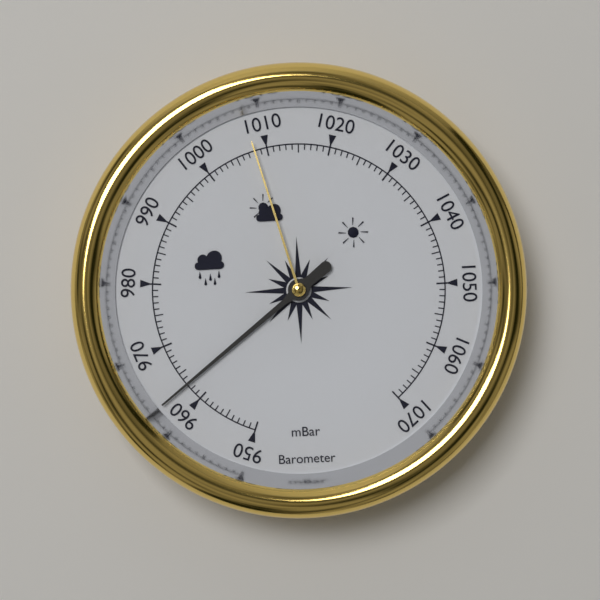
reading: 963 mbar
